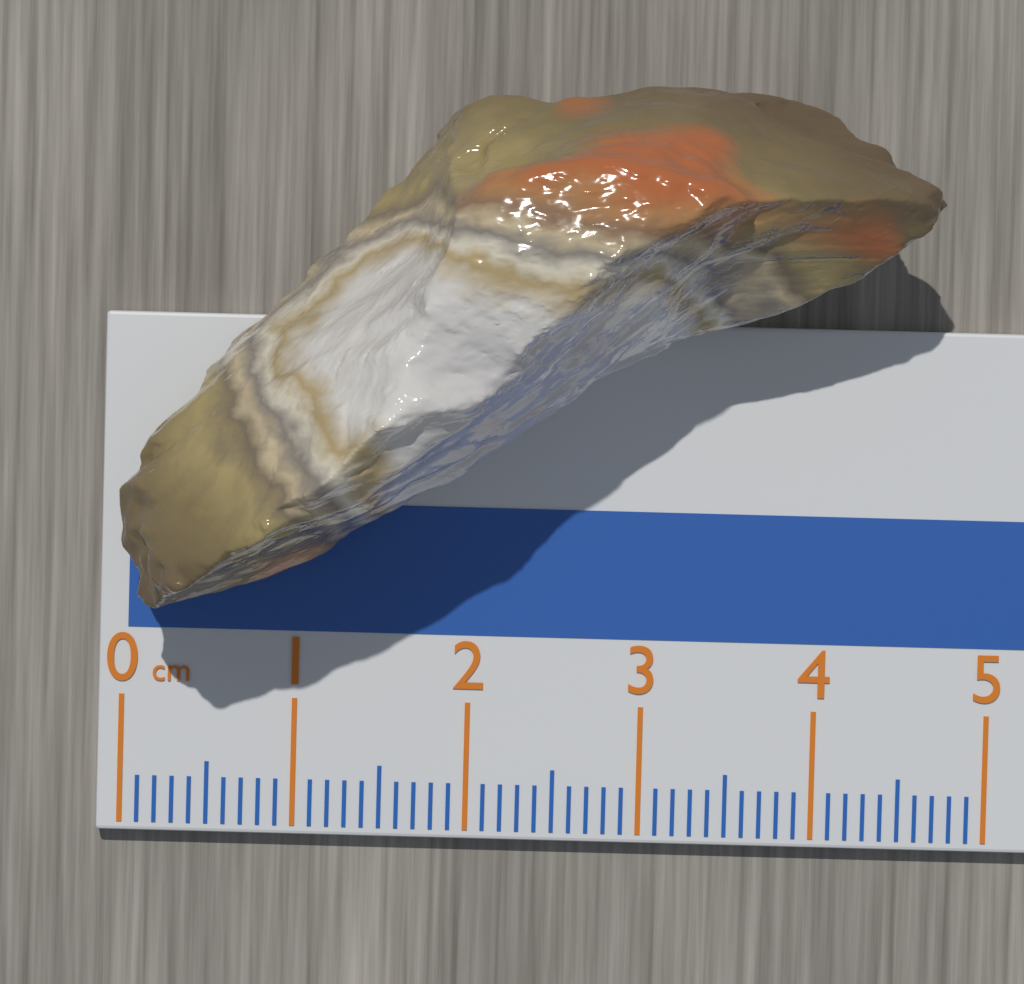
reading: 4.6 cm
